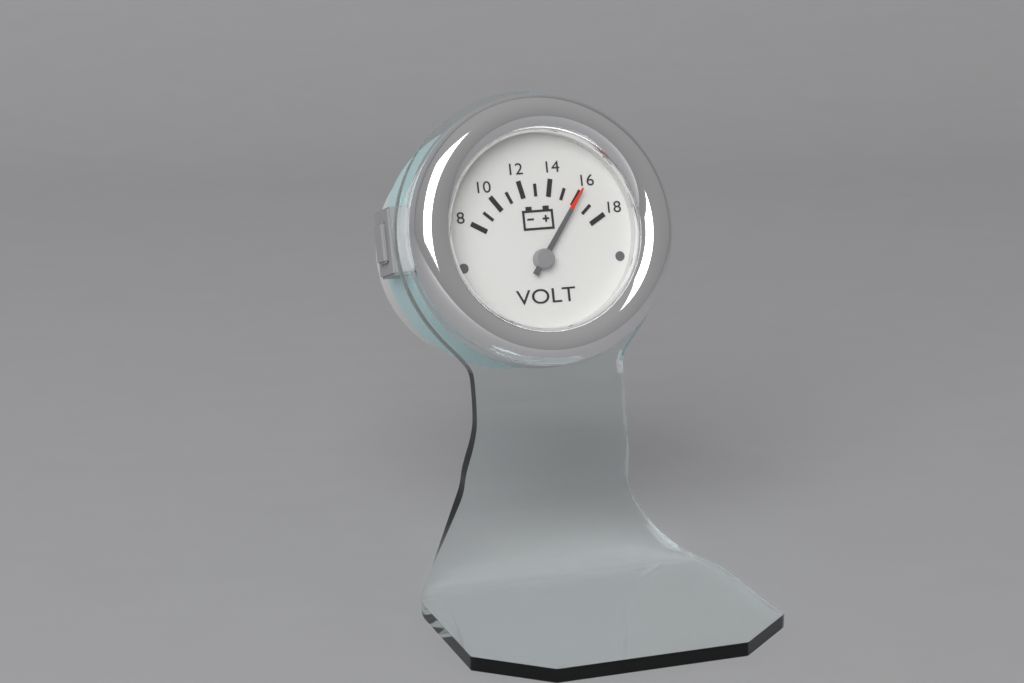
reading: 16 V
